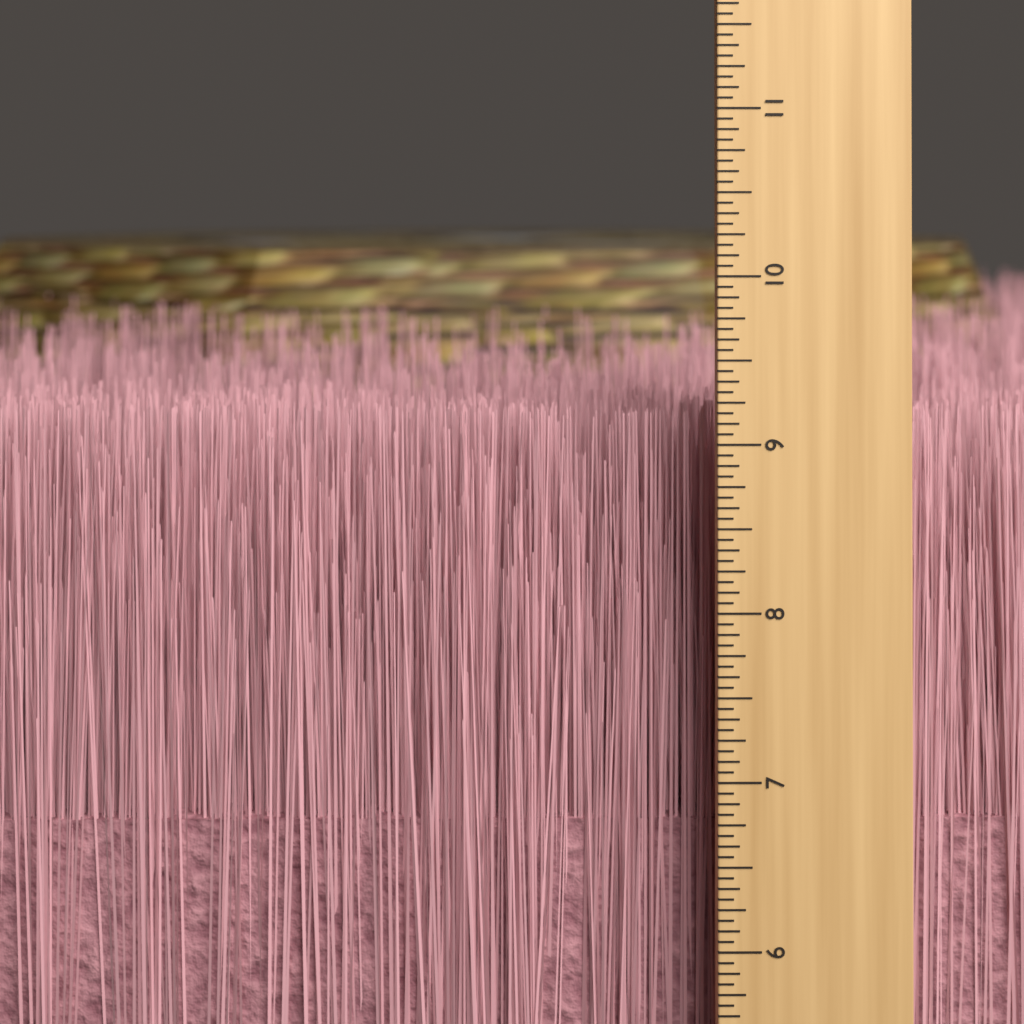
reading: 9.1250 inch
